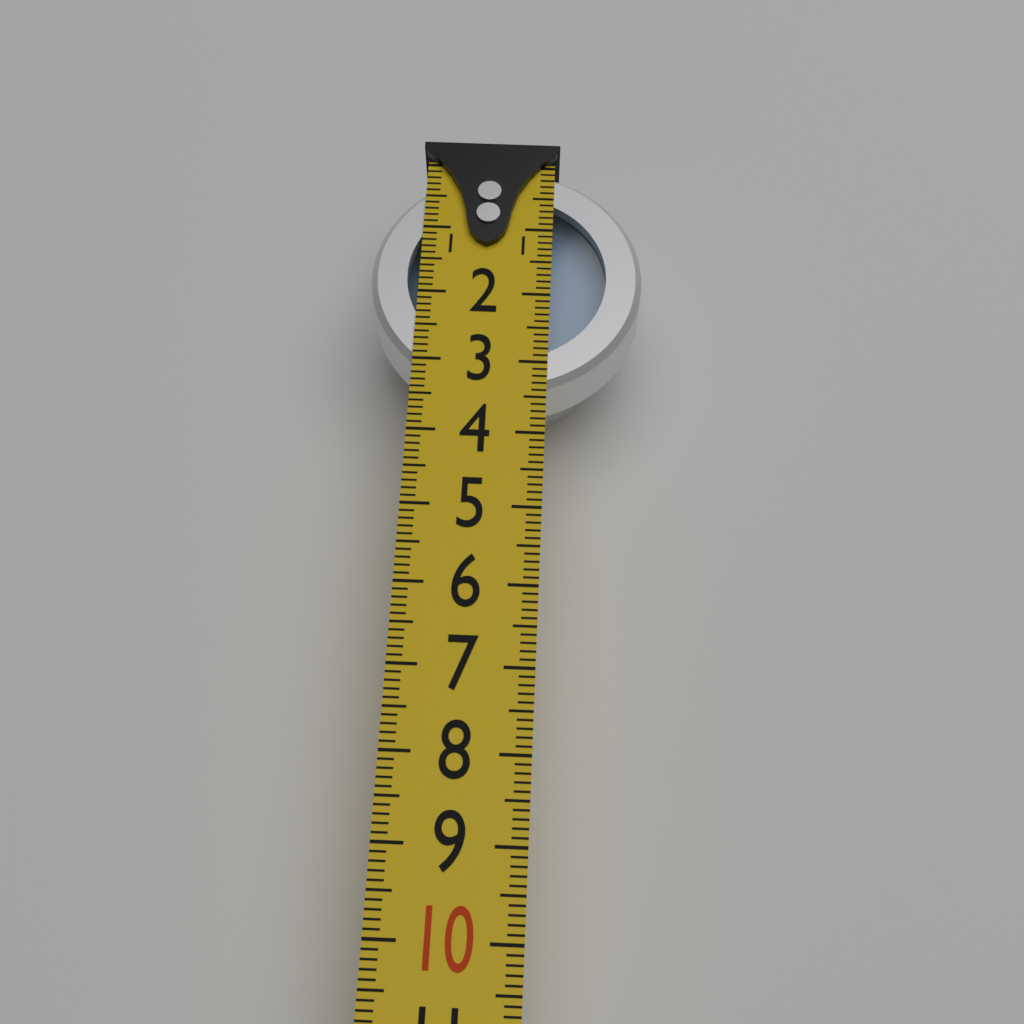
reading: 3.4 (no unit)
